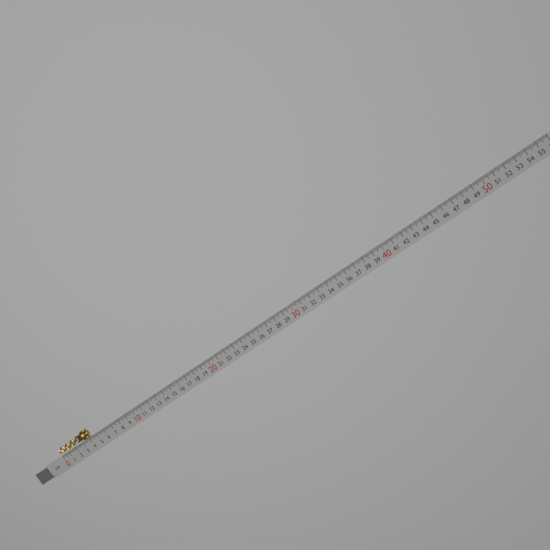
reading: 4.4 cm
